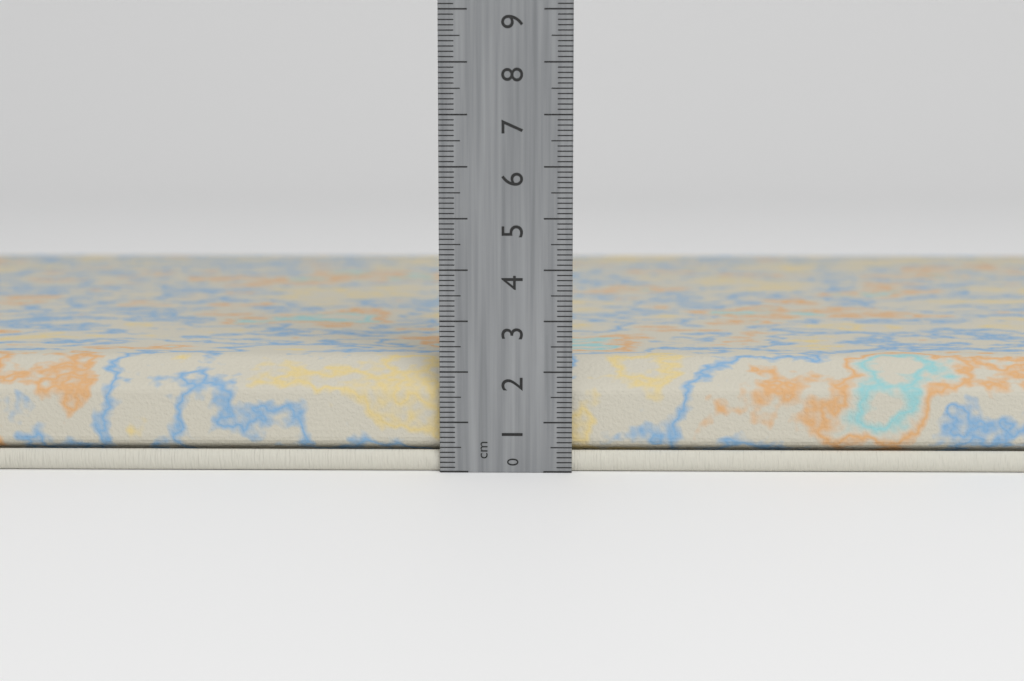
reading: 2.2 cm
